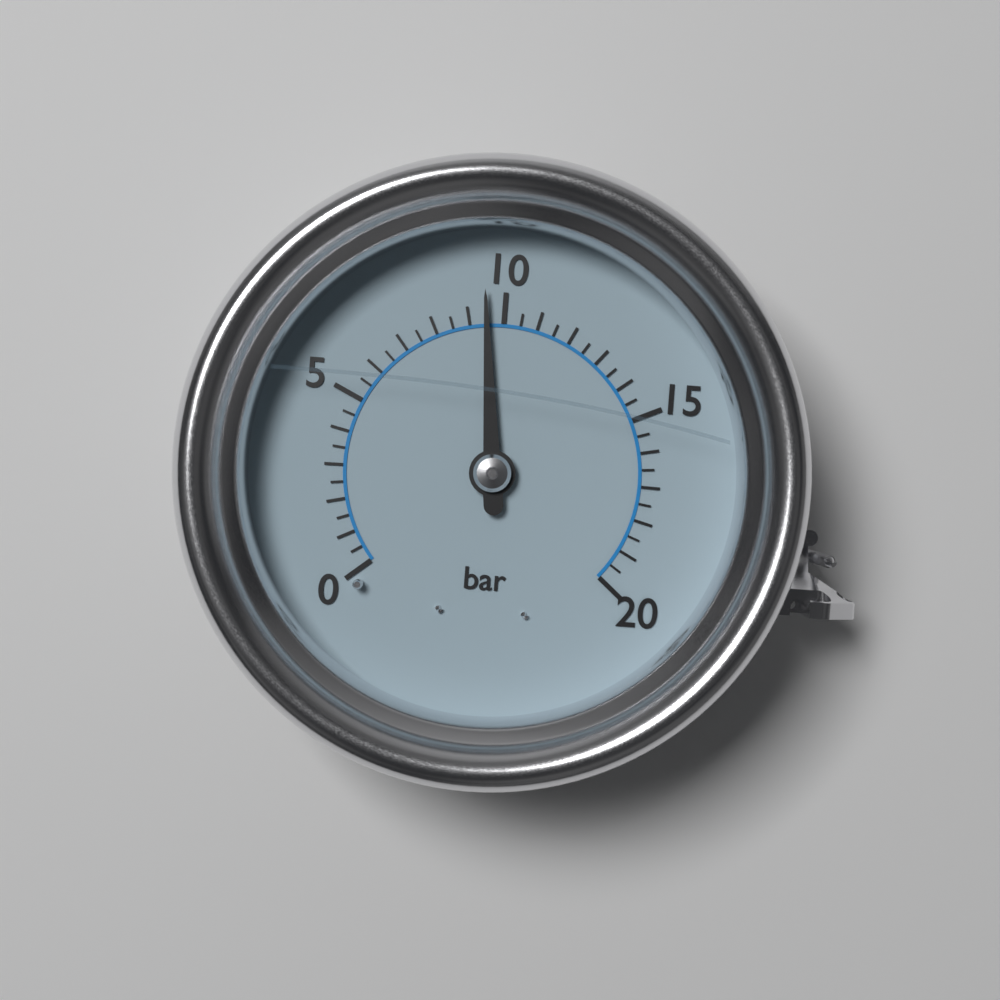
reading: 9.5 bar
